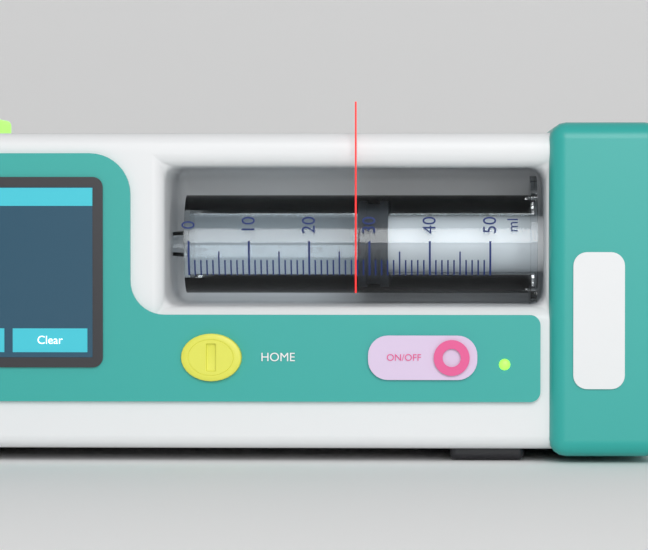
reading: 28 ml
